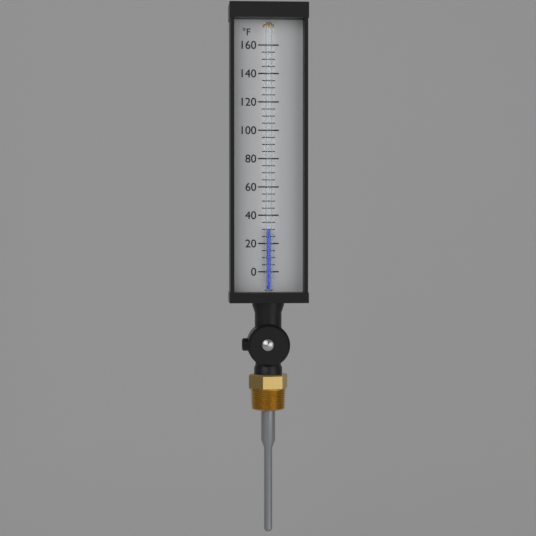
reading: 30 °F
